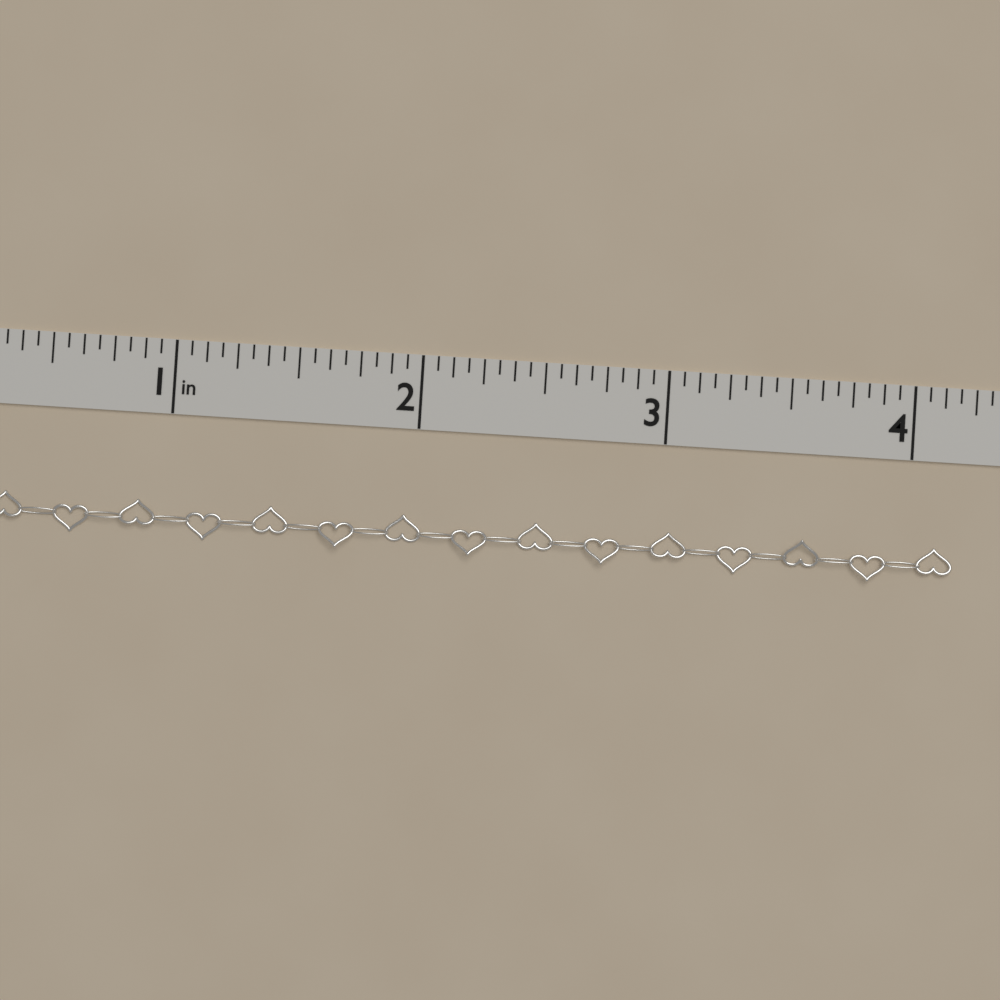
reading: 4.1875 in
